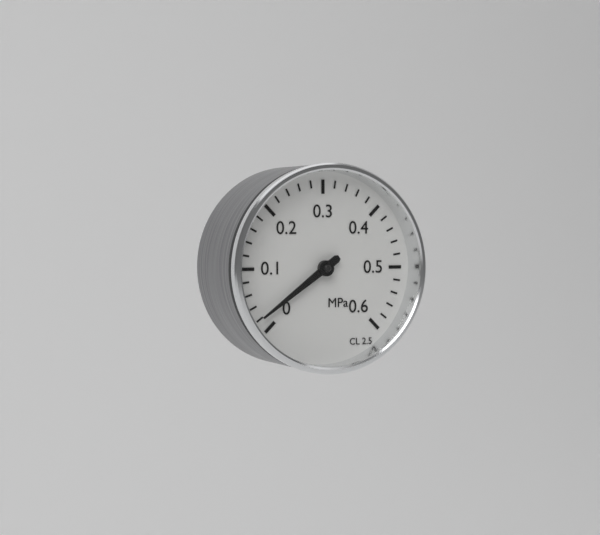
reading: 0.02 MPa
